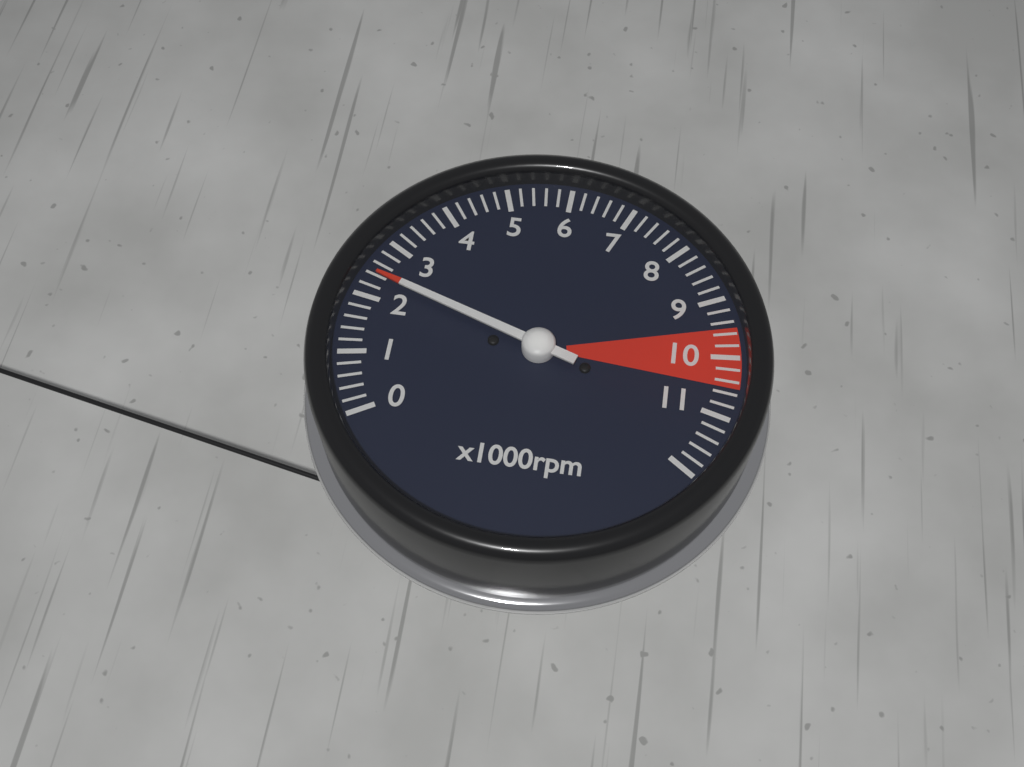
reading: 2400 rpm
